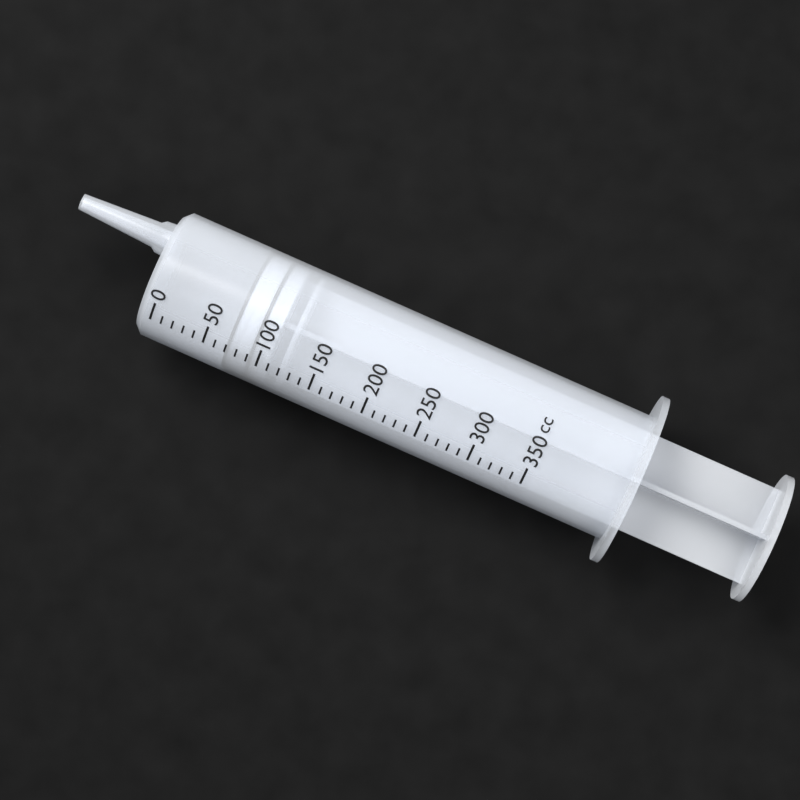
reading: 70 cc
